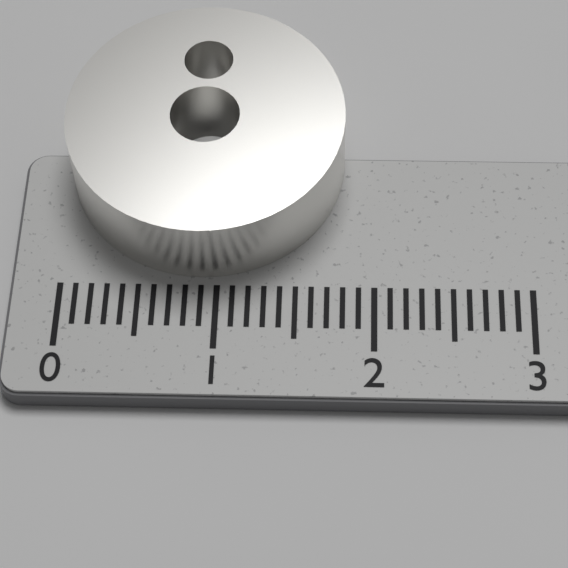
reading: 1.8 (no unit)
